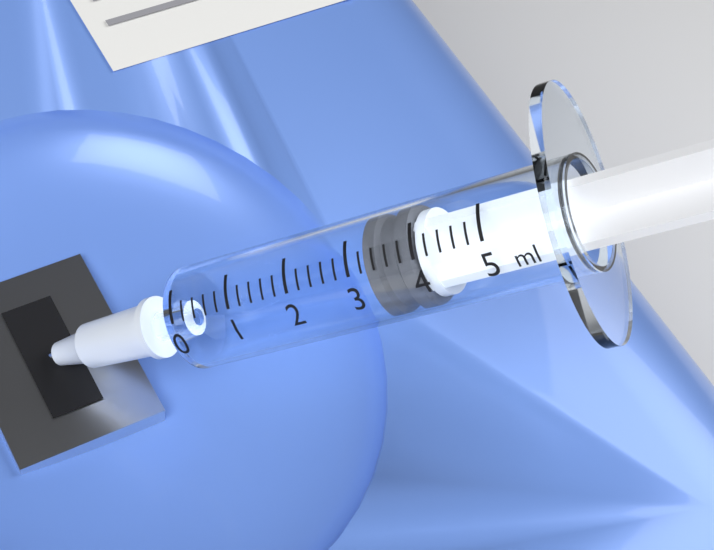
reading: 3.2 ml
